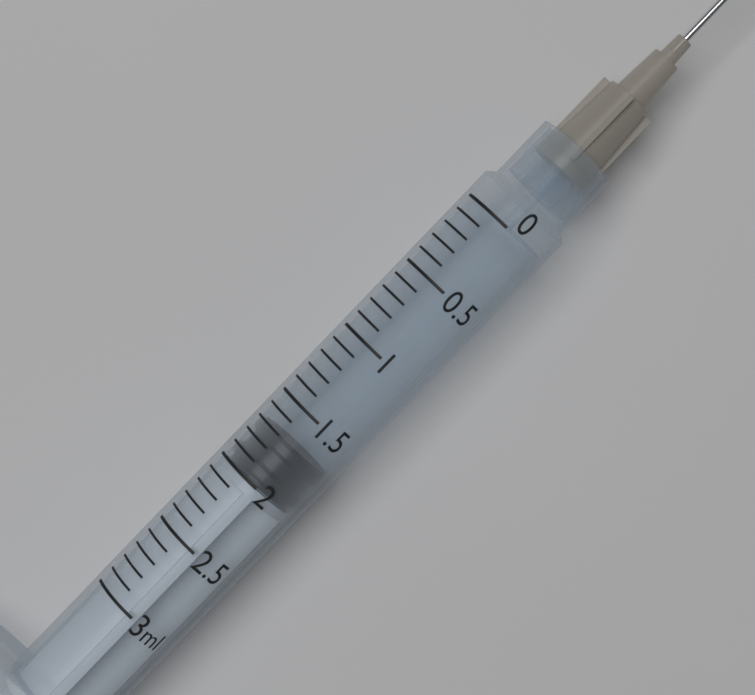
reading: 1.7 ml
